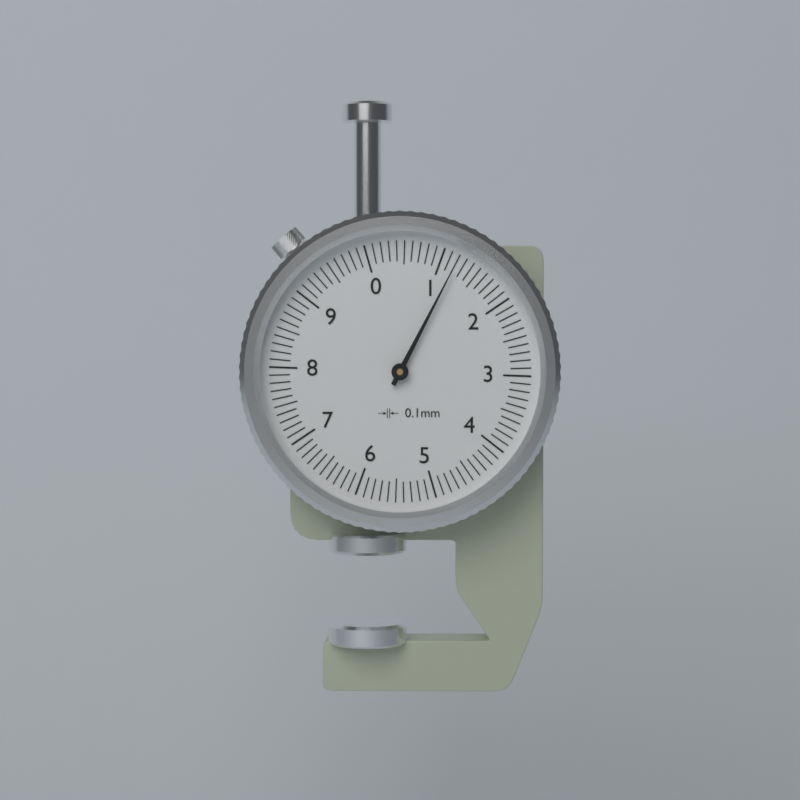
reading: 1.2 mm
